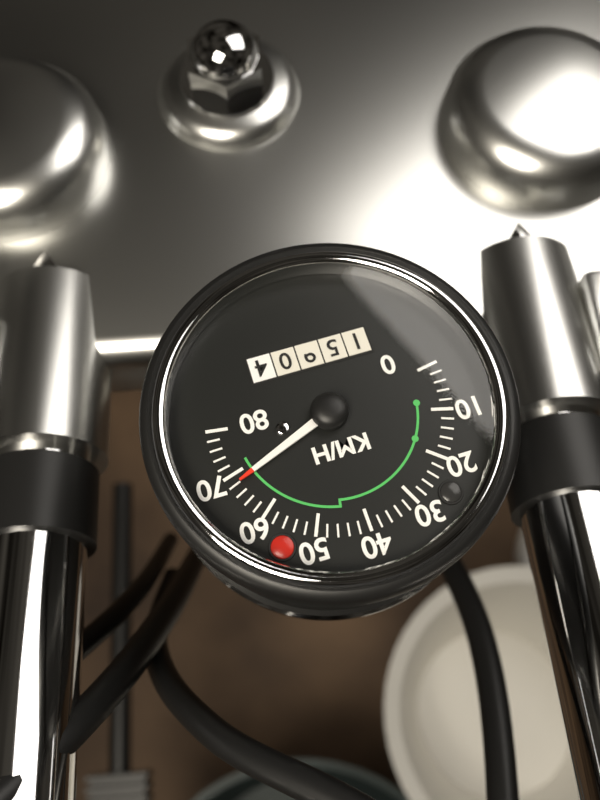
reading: 68 km/h
